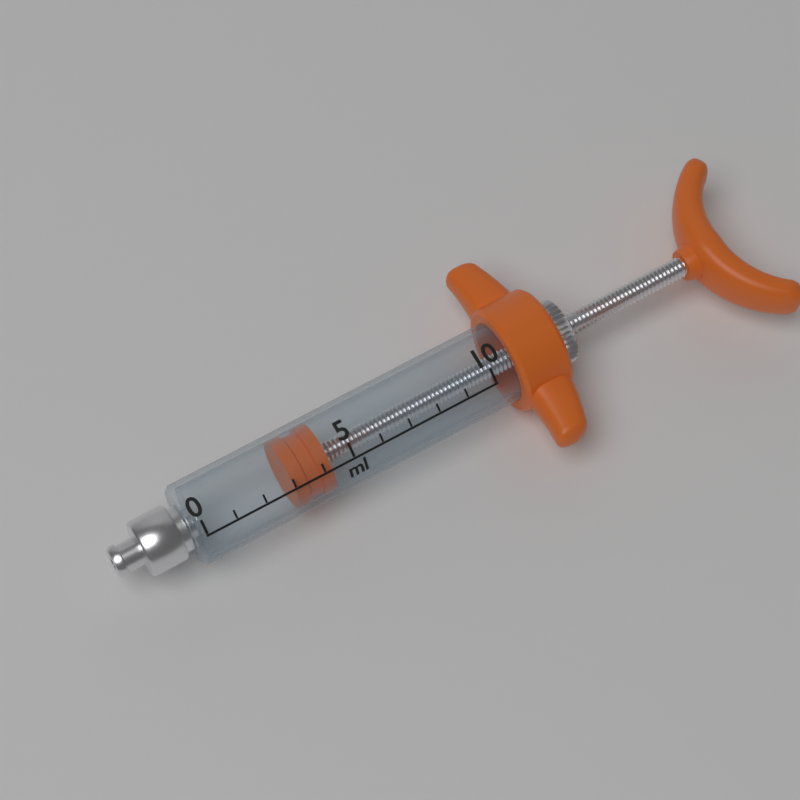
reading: 3 ml
